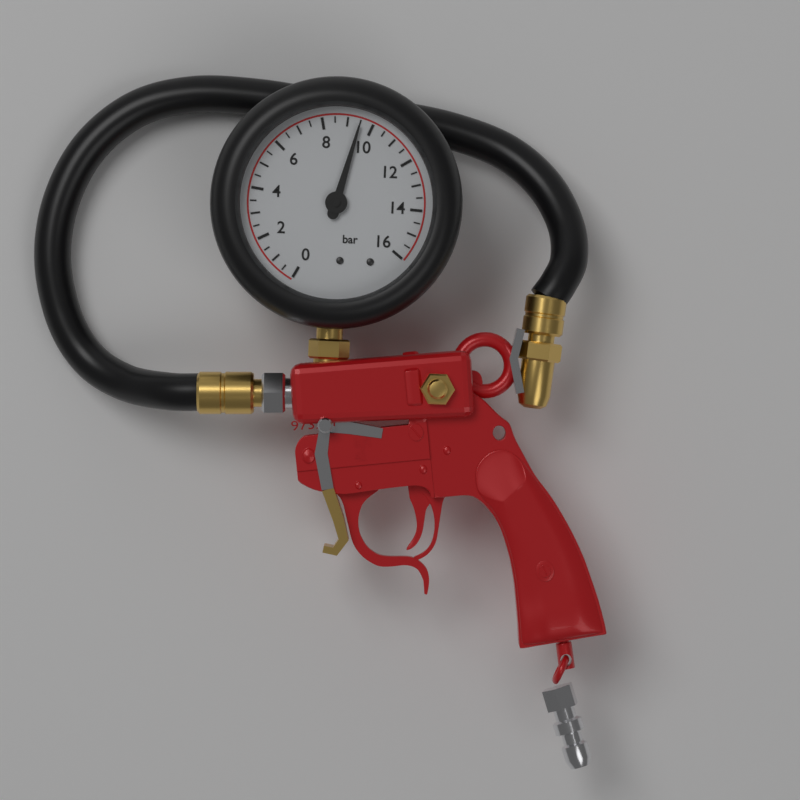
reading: 9.5 bar
